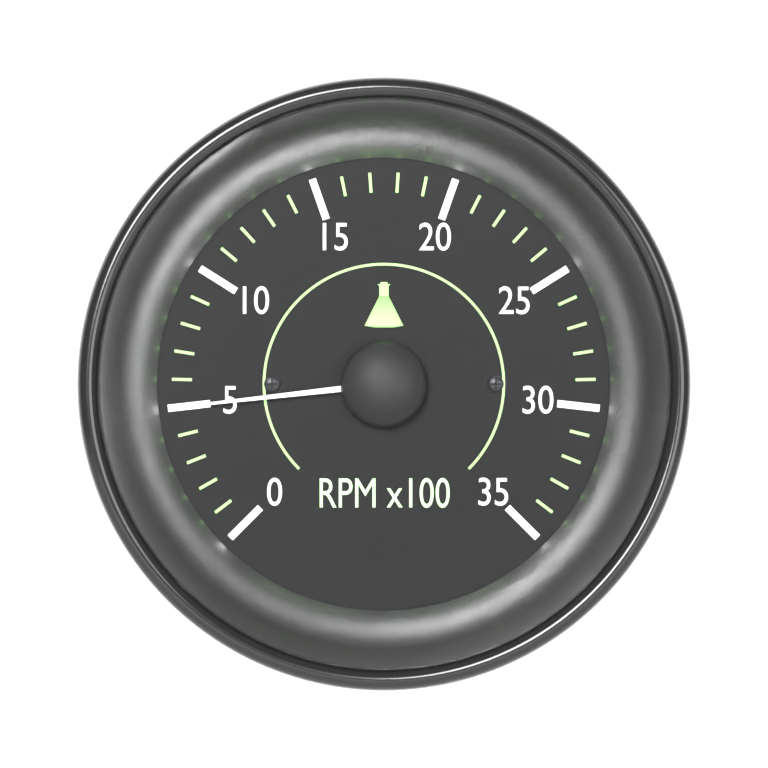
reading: 5 RPM x100
